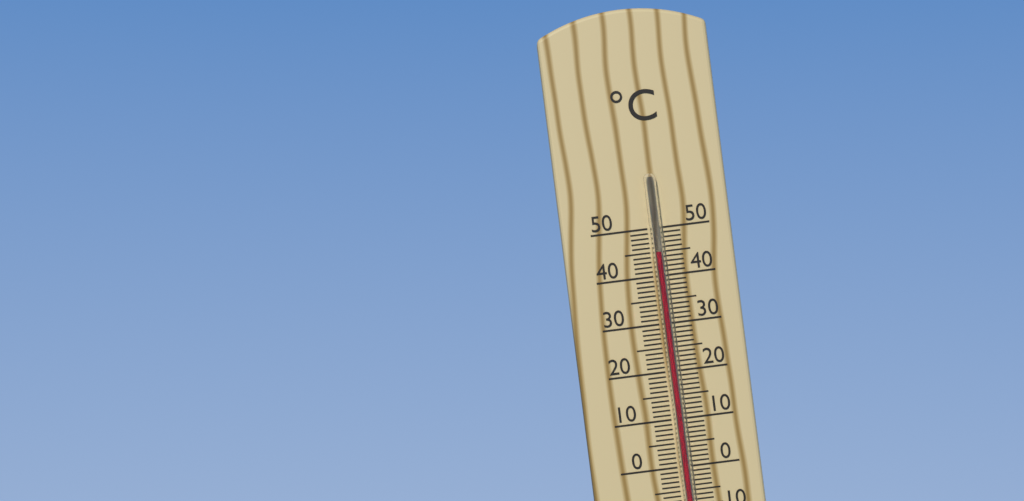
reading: 45 °C
